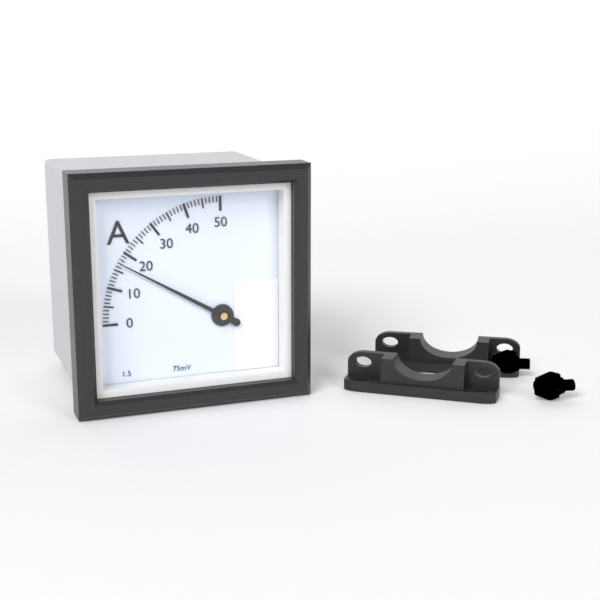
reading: 17 A
